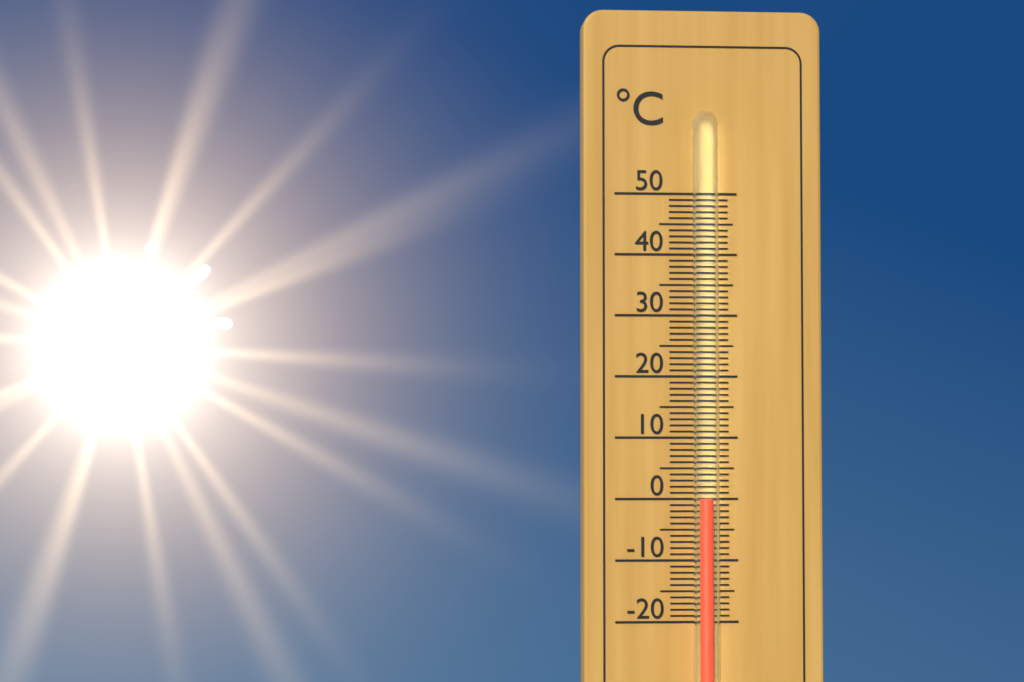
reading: 0 °C
